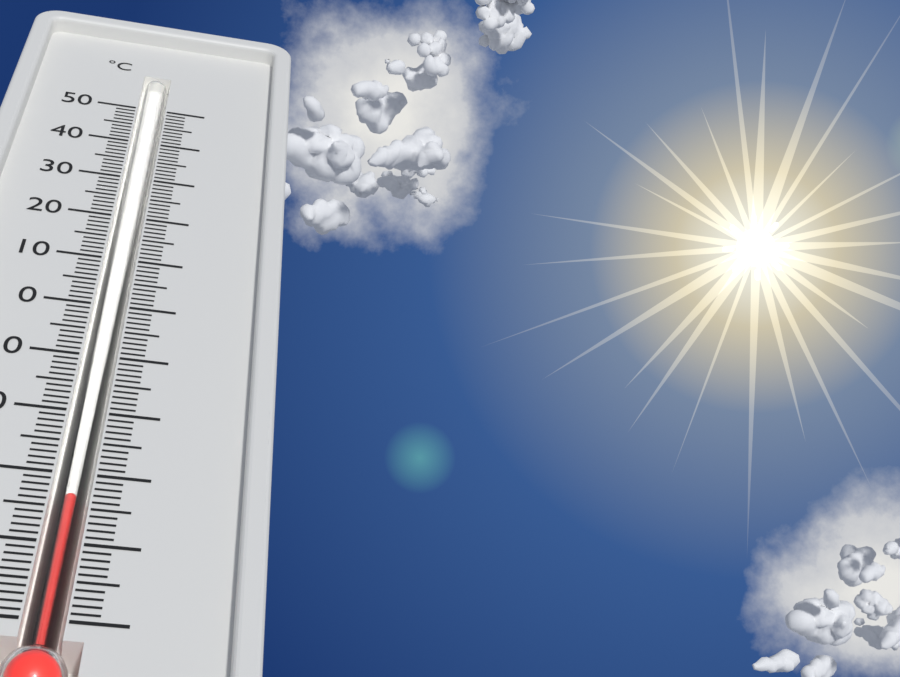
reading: -33 °C
